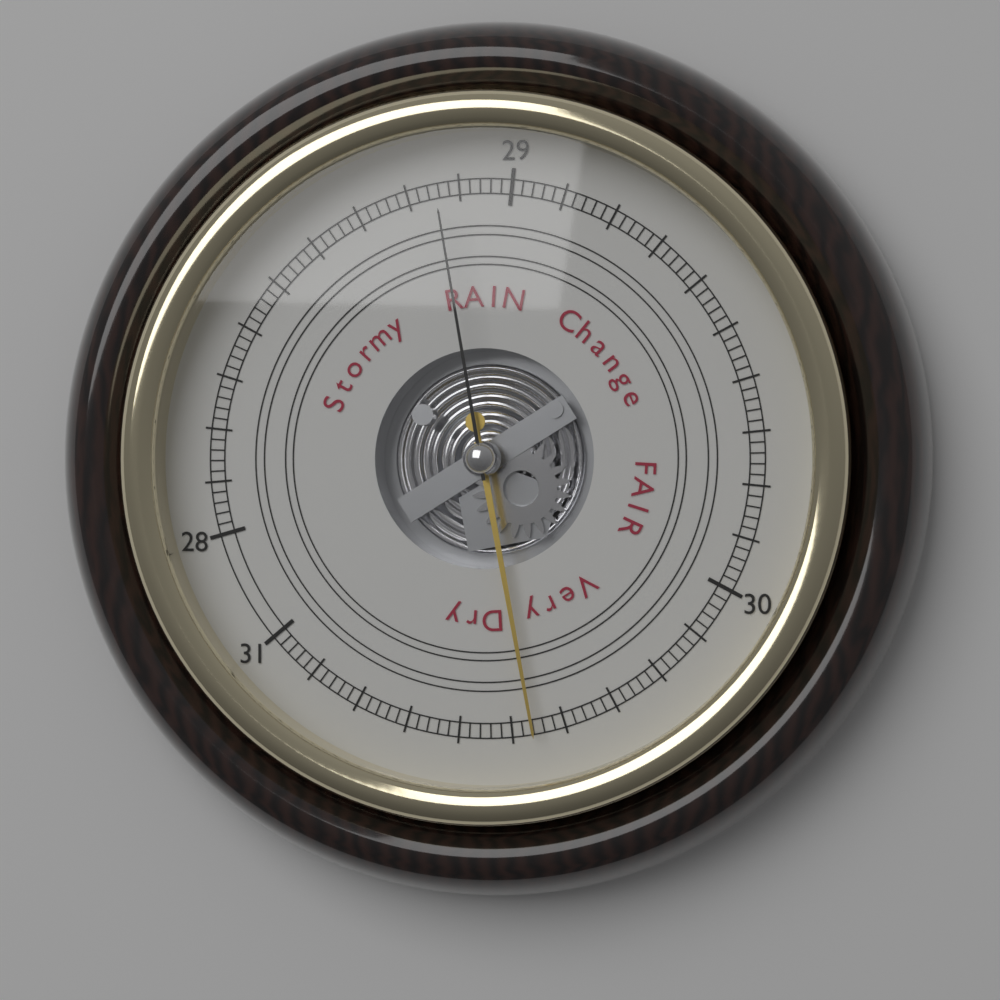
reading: 30.46 (no unit)
